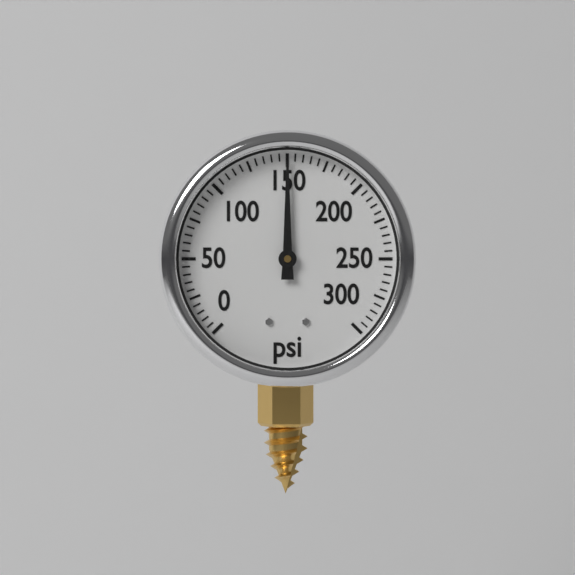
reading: 150 psi
